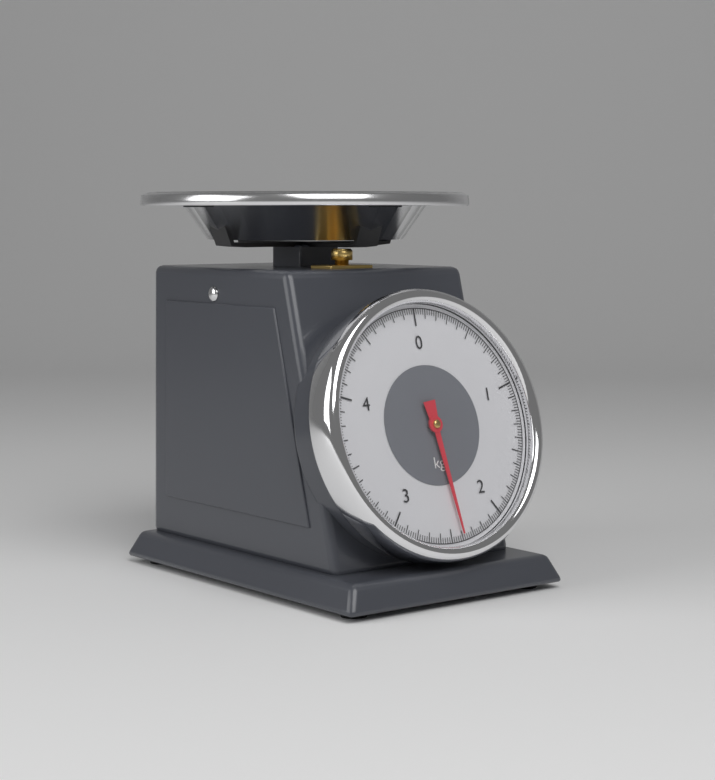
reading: 2.40 kg
